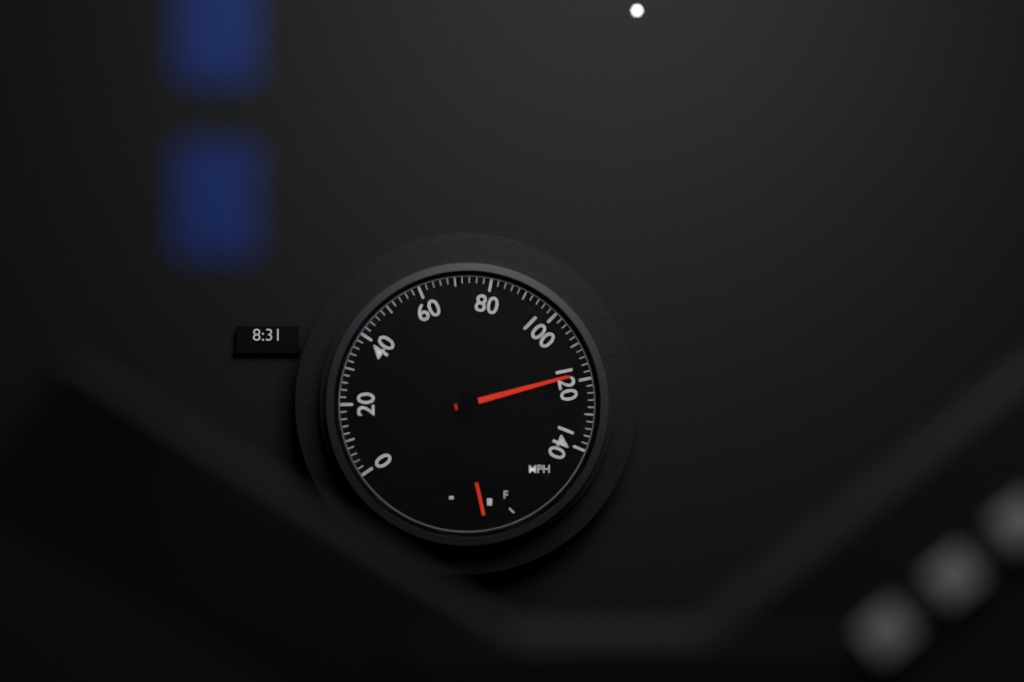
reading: 118 mph
